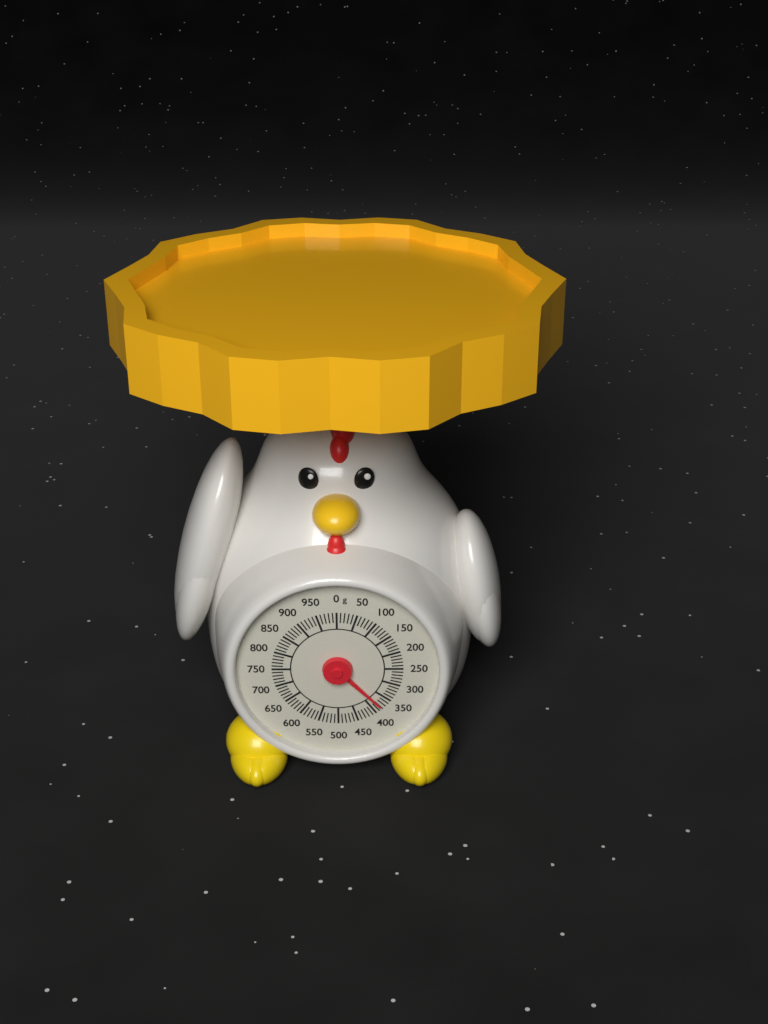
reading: 380 g
